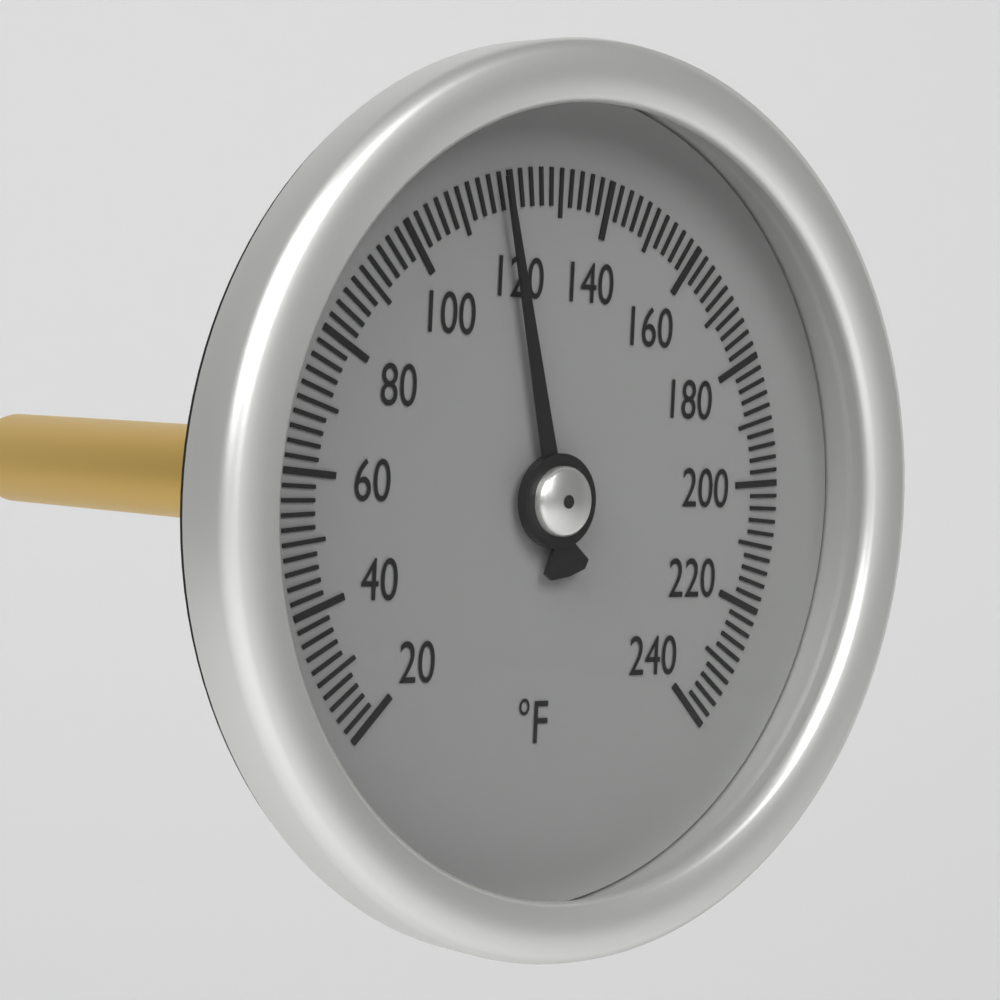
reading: 118 °F
